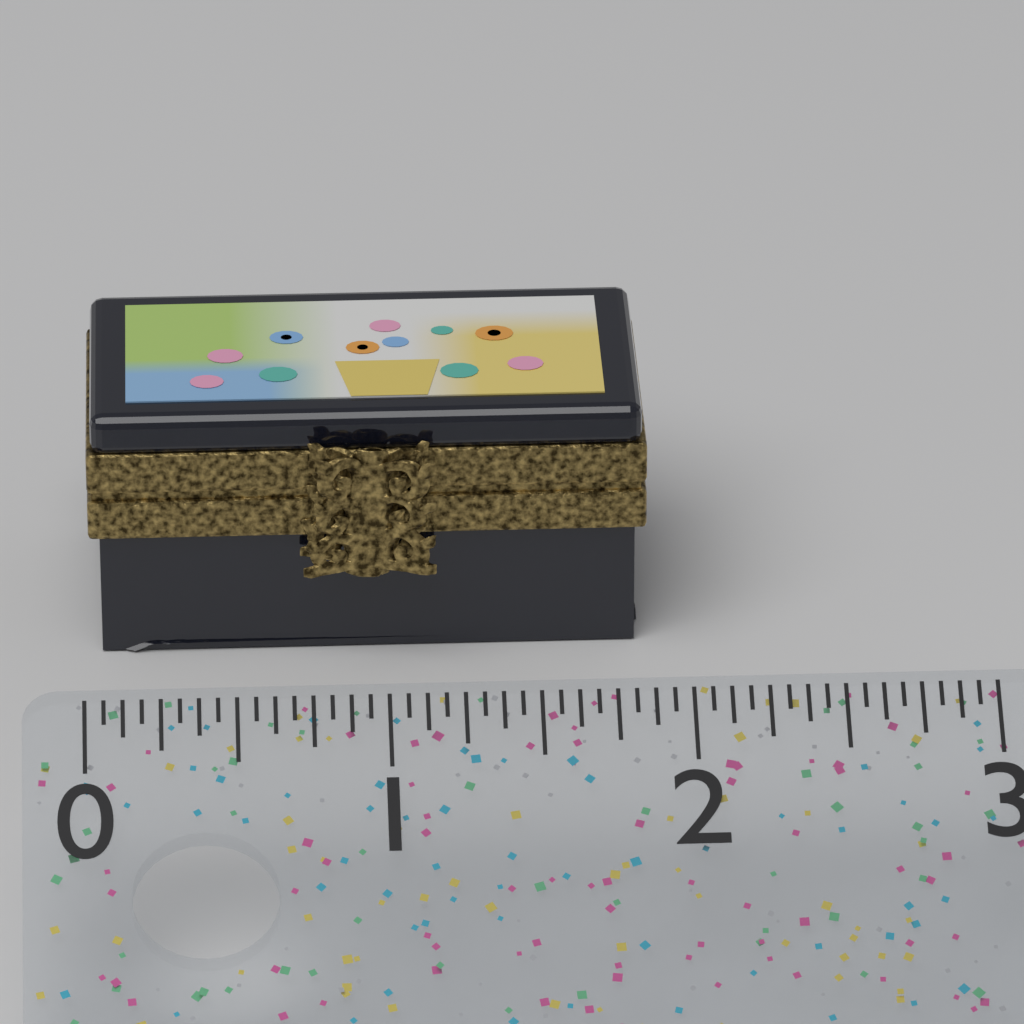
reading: 1.9375 (no unit)
